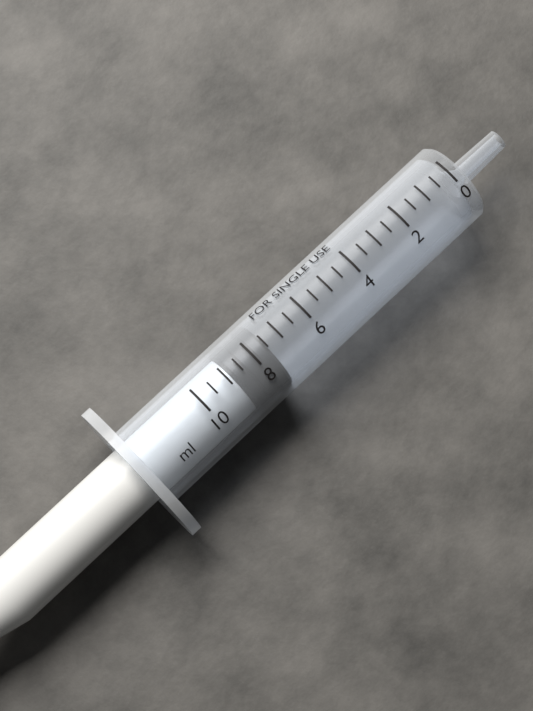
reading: 7.5 ml
